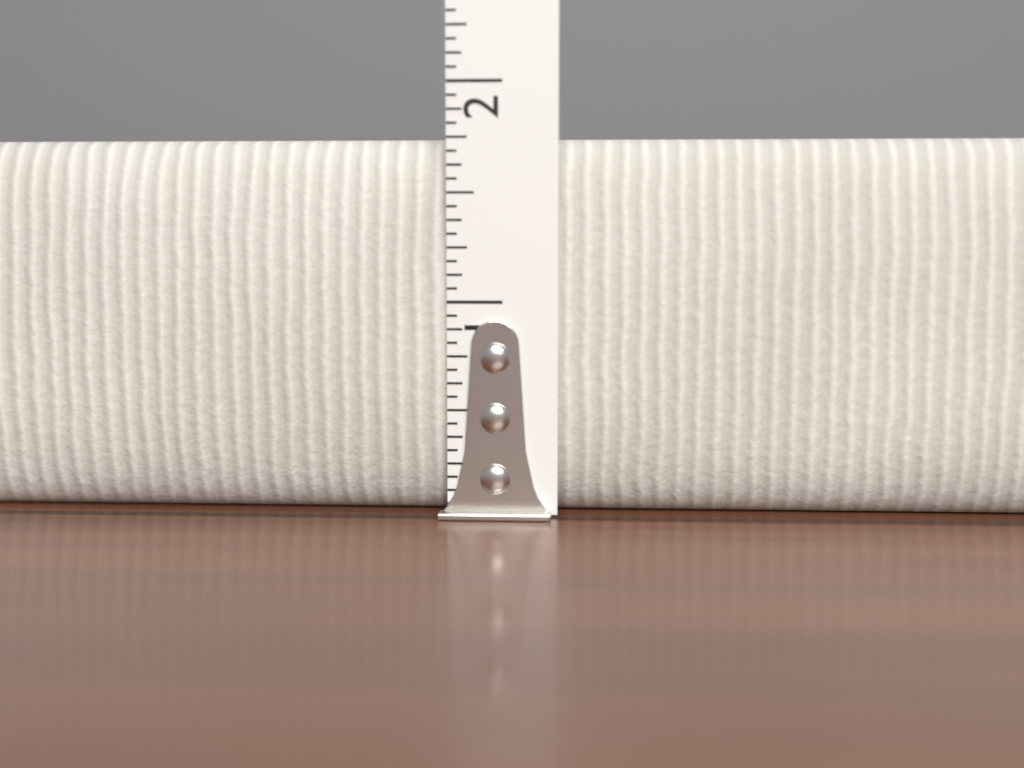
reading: 1.7500 in
